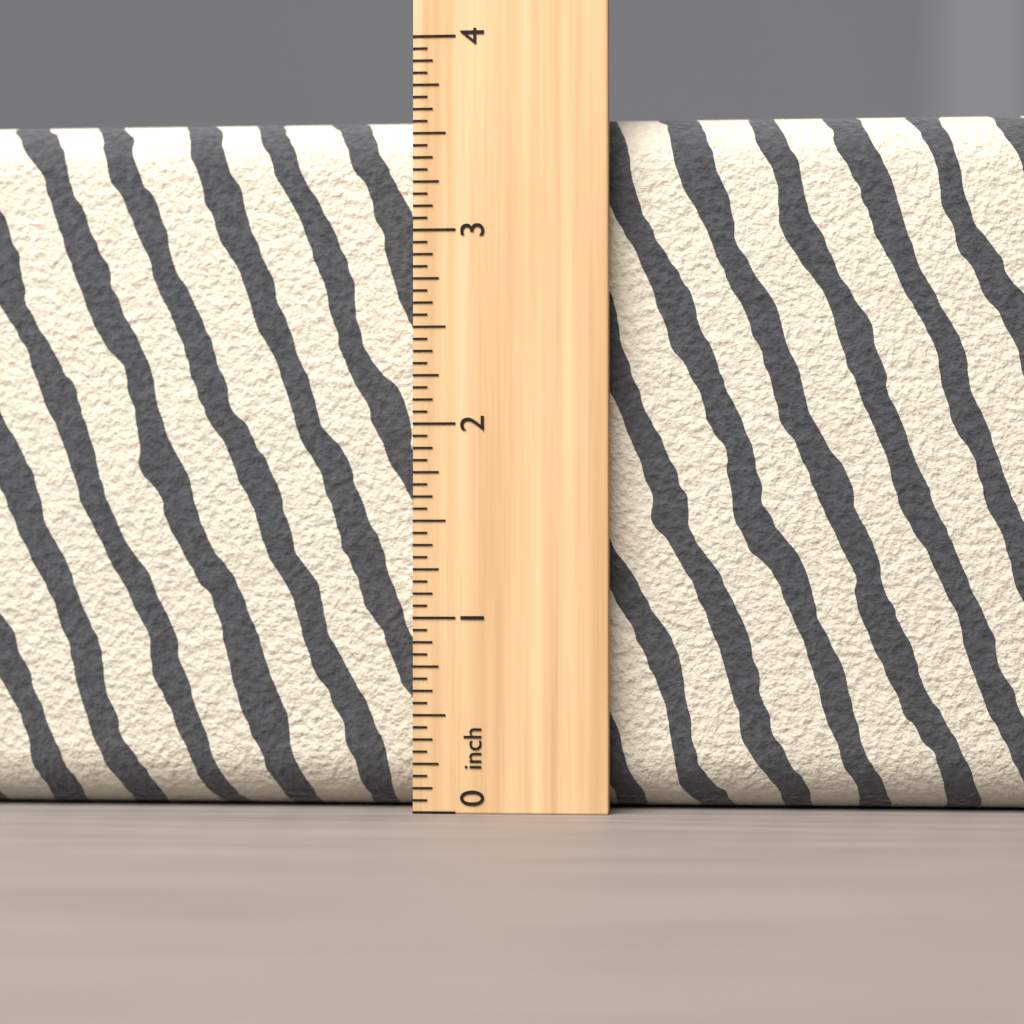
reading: 3.6250 inch
